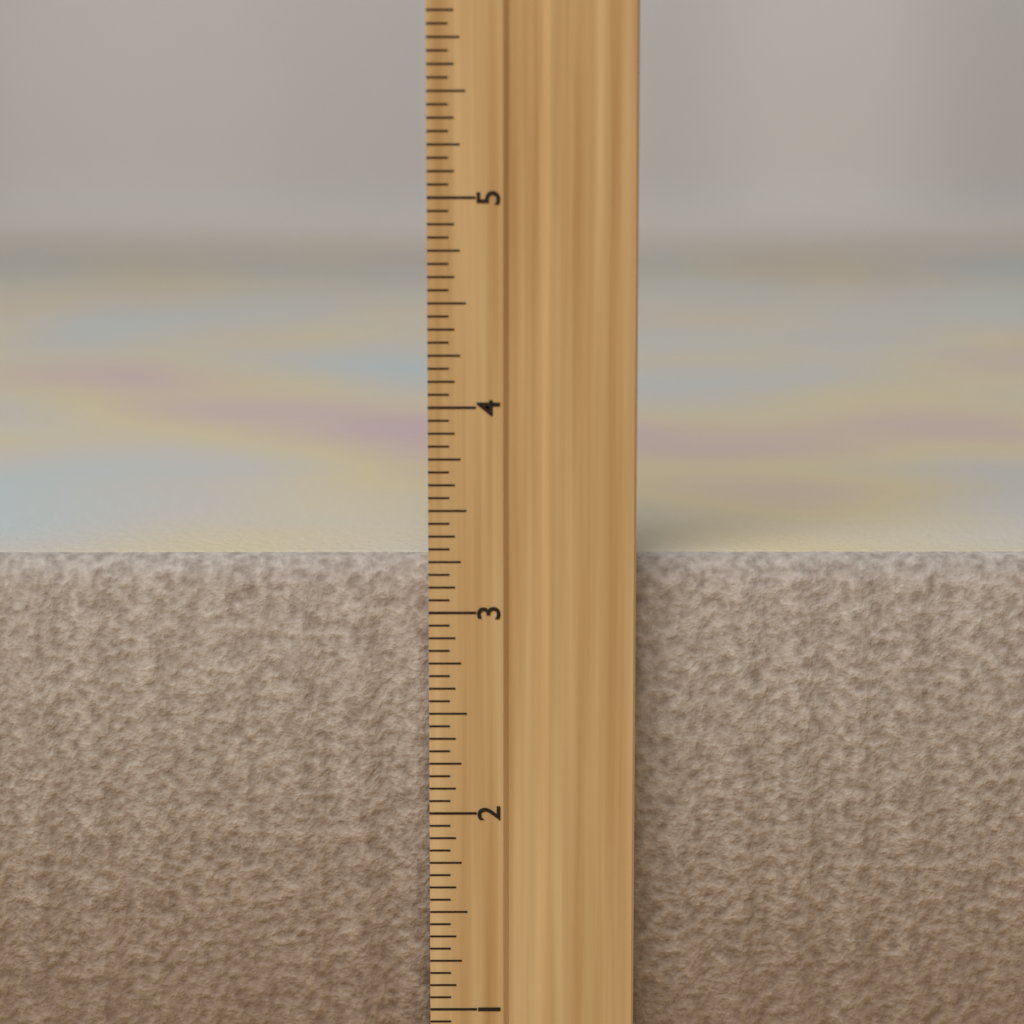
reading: 3.2500 inch
